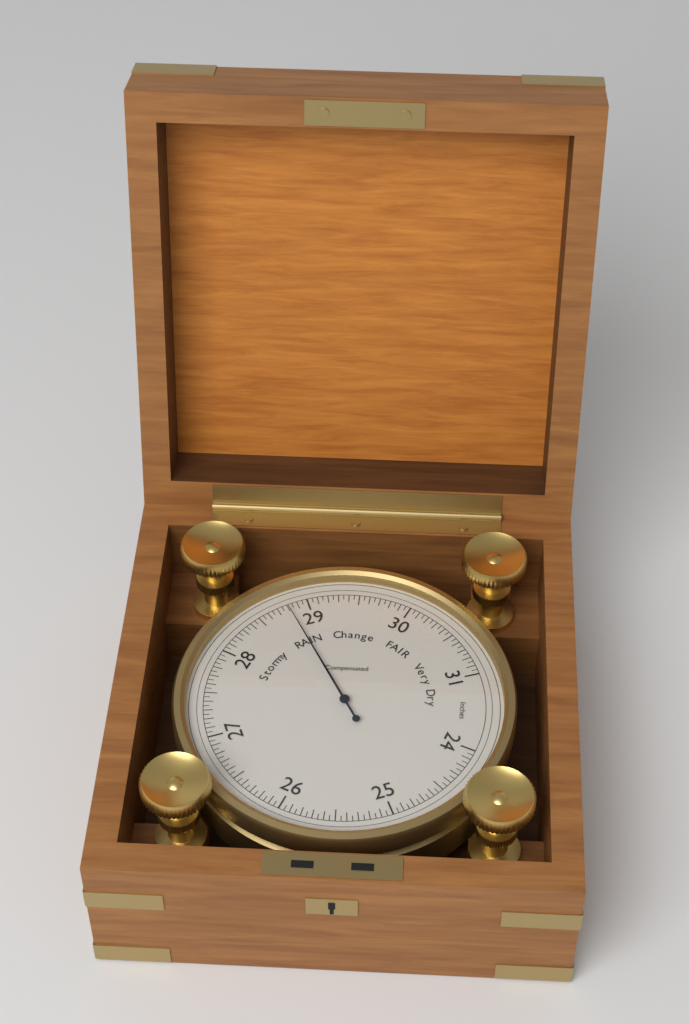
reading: 28.80 inHg
